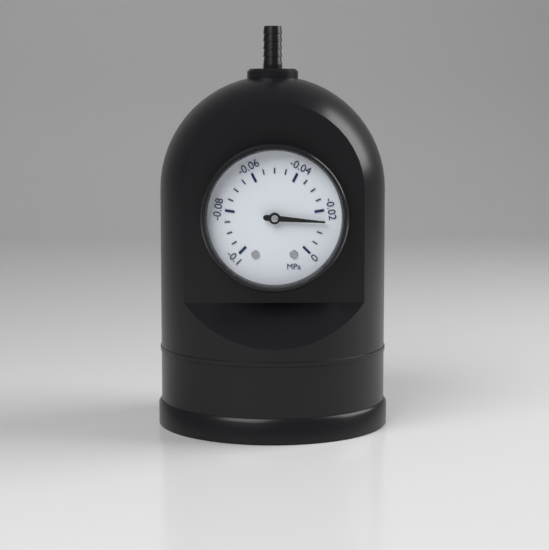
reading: -0.015 MPa
